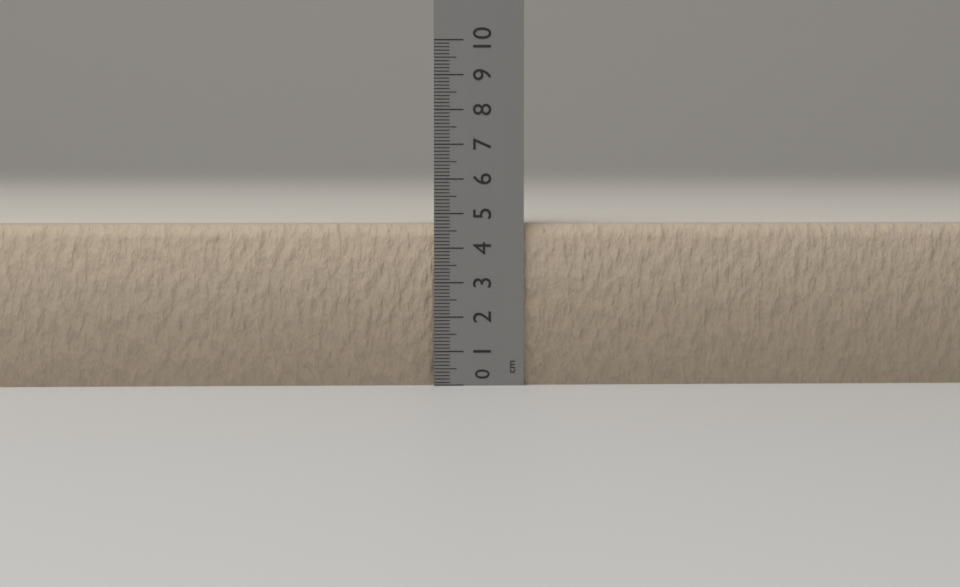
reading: 4.7 cm
